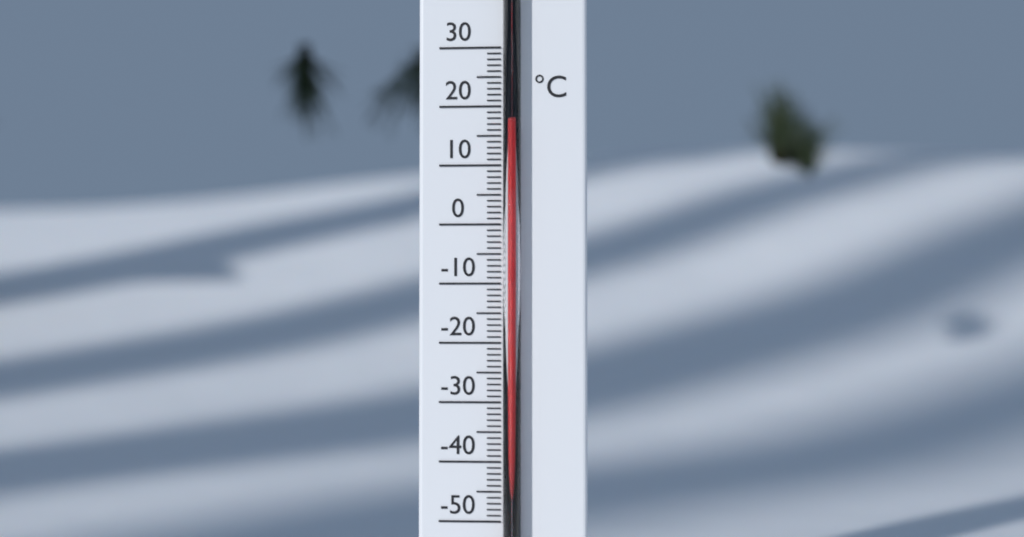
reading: 17 °C
